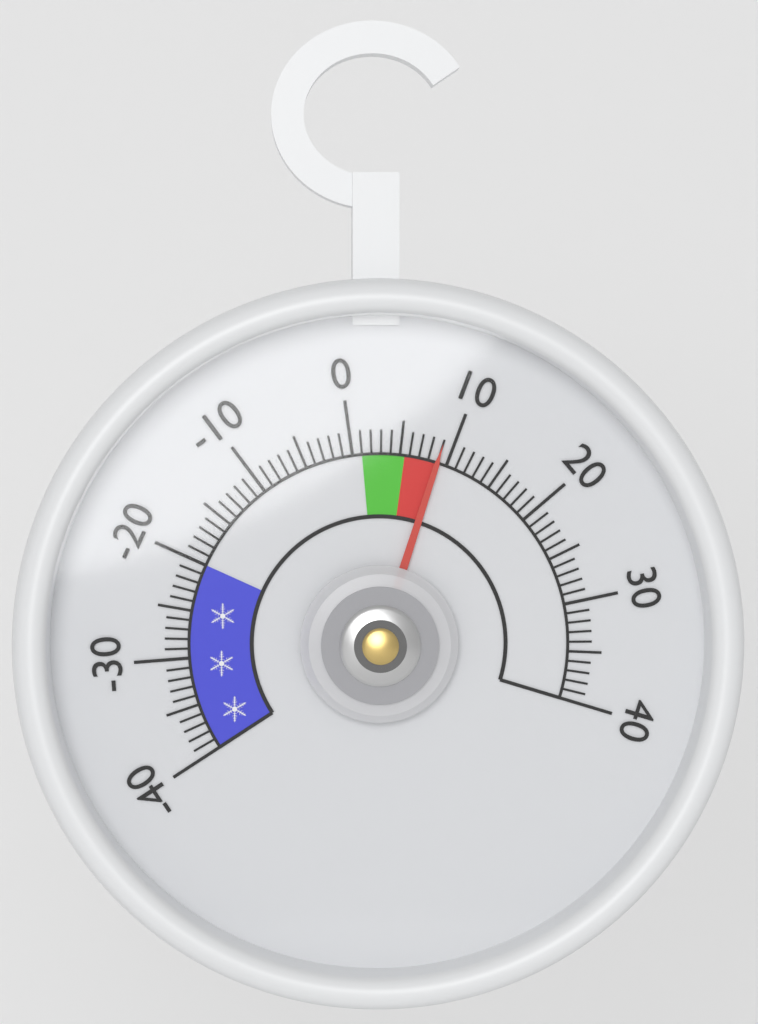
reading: 9 (no unit)
